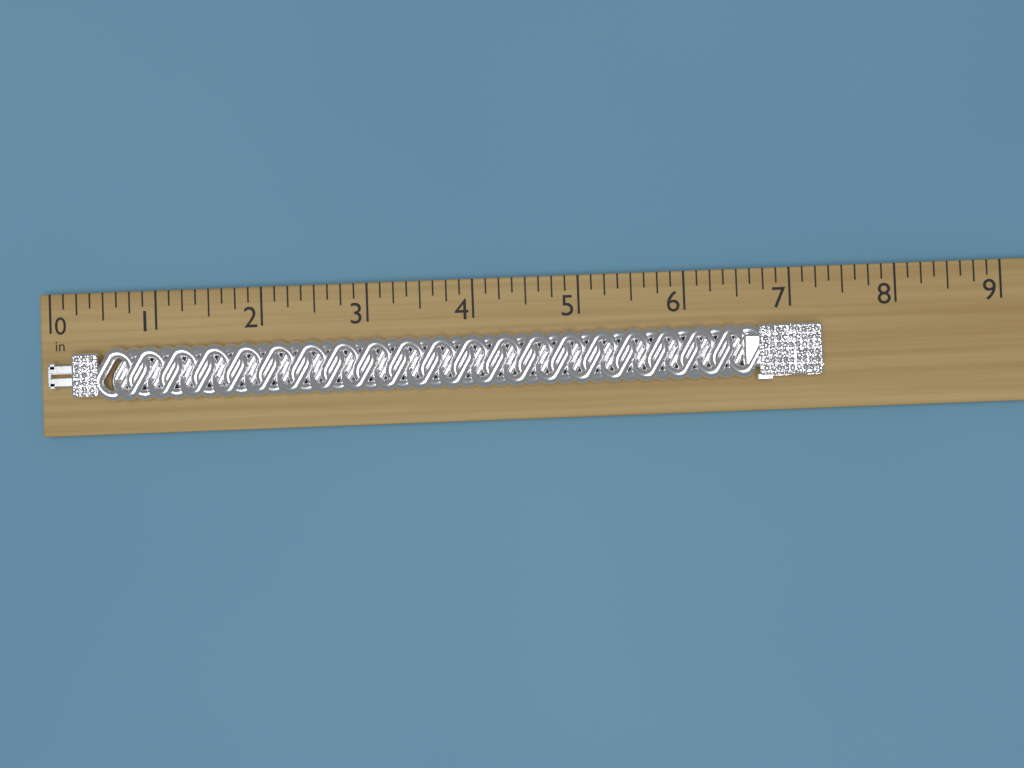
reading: 7.250 in
